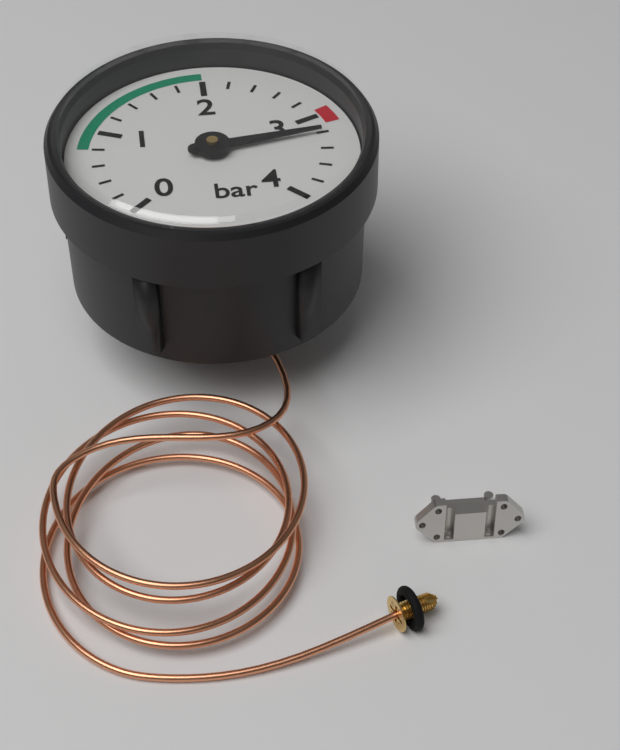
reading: 3.2 bar
